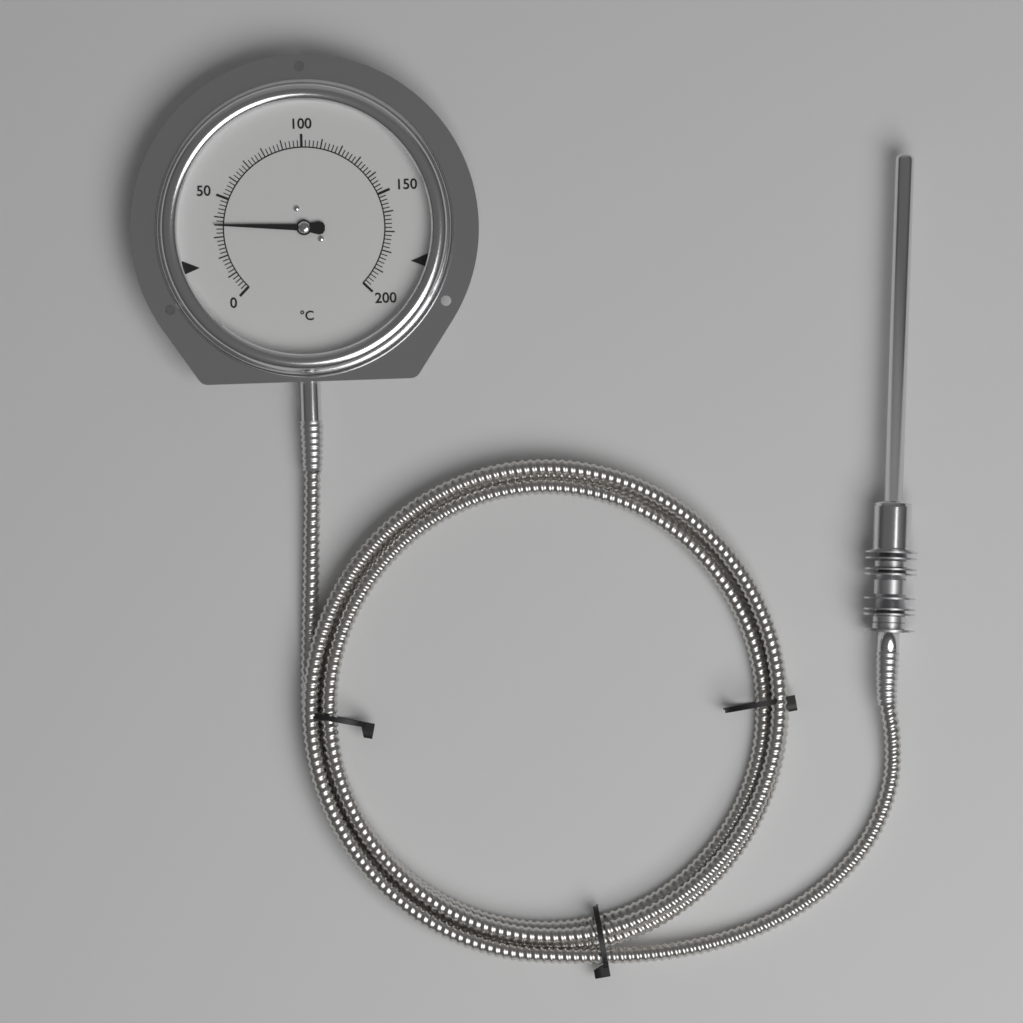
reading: 36 °C
